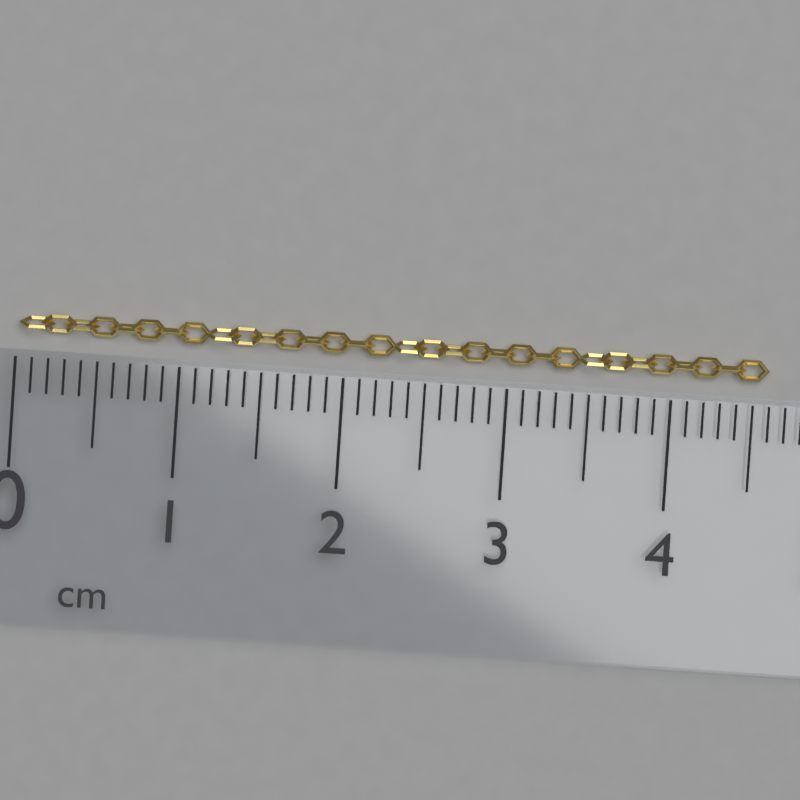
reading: 4.6 cm
